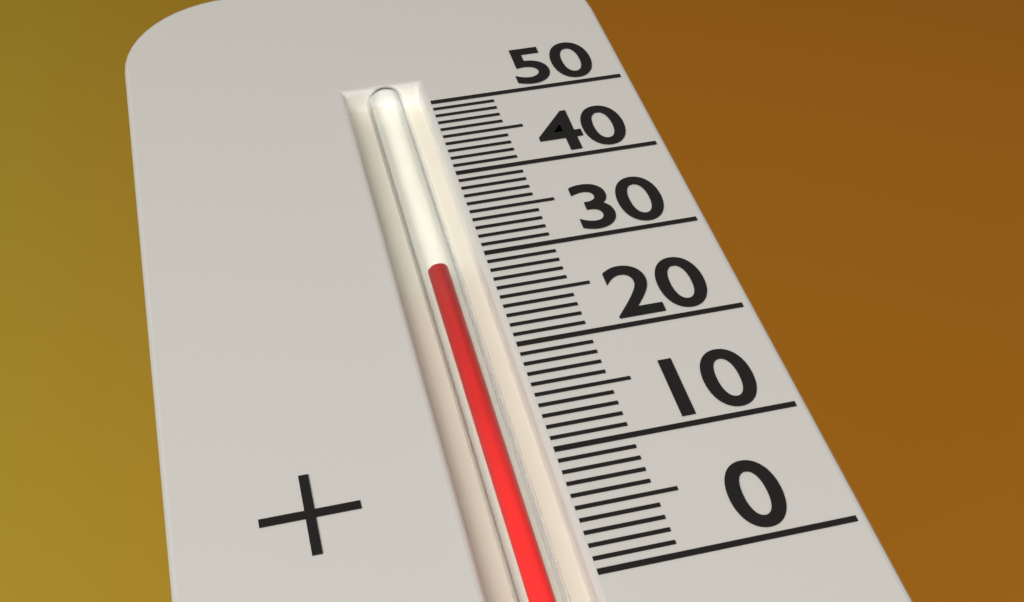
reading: 29 (no unit)
